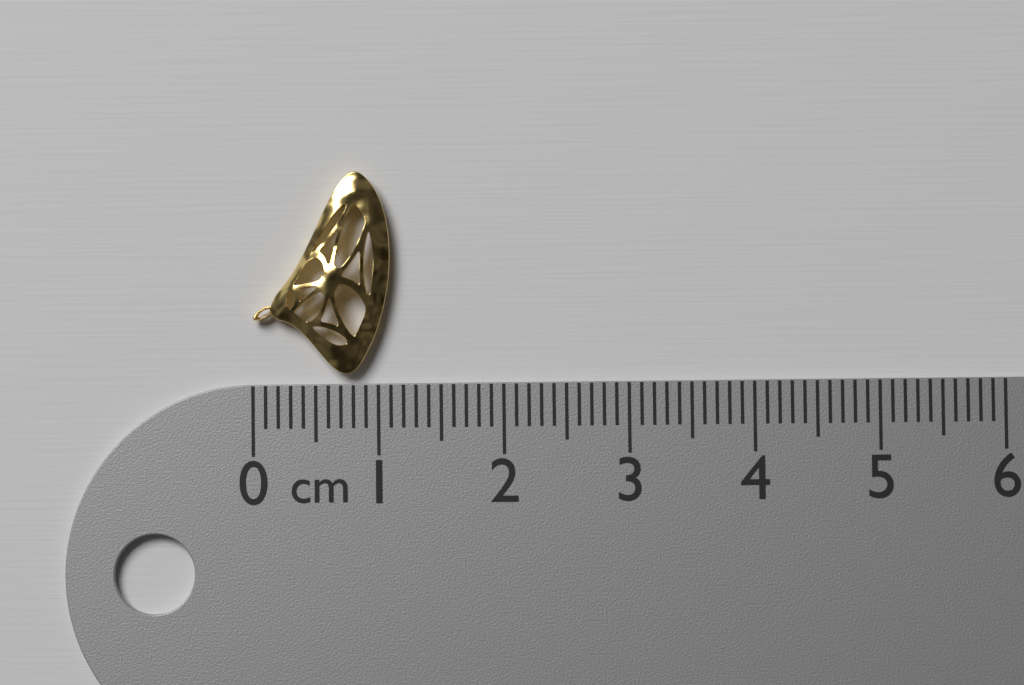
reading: 1.1 cm
